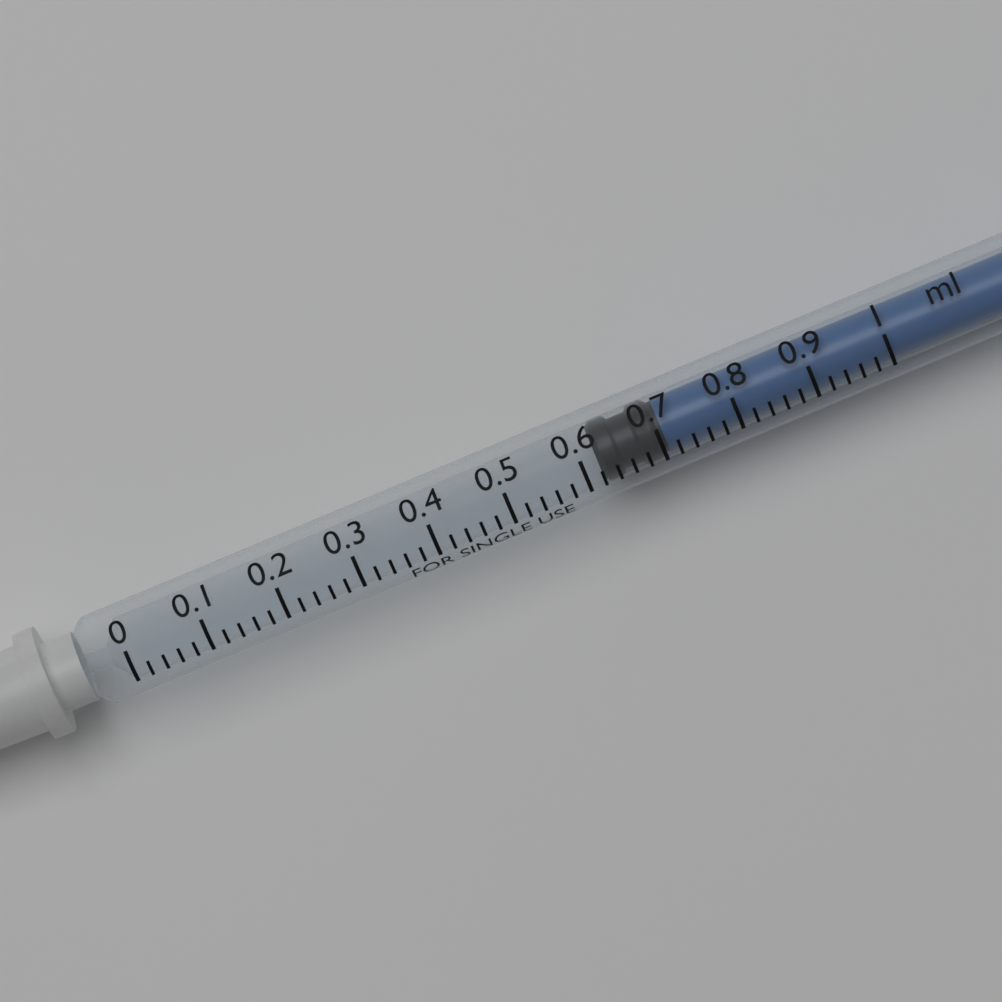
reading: 0.62 ml
